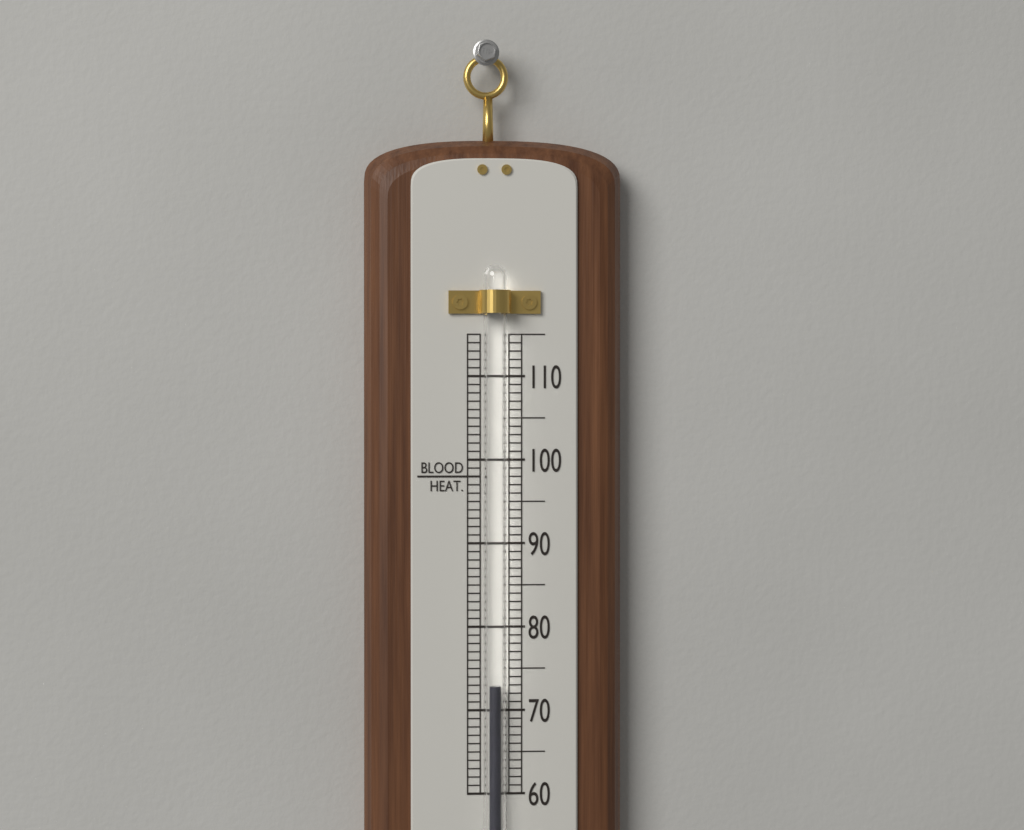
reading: 73 (no unit)
